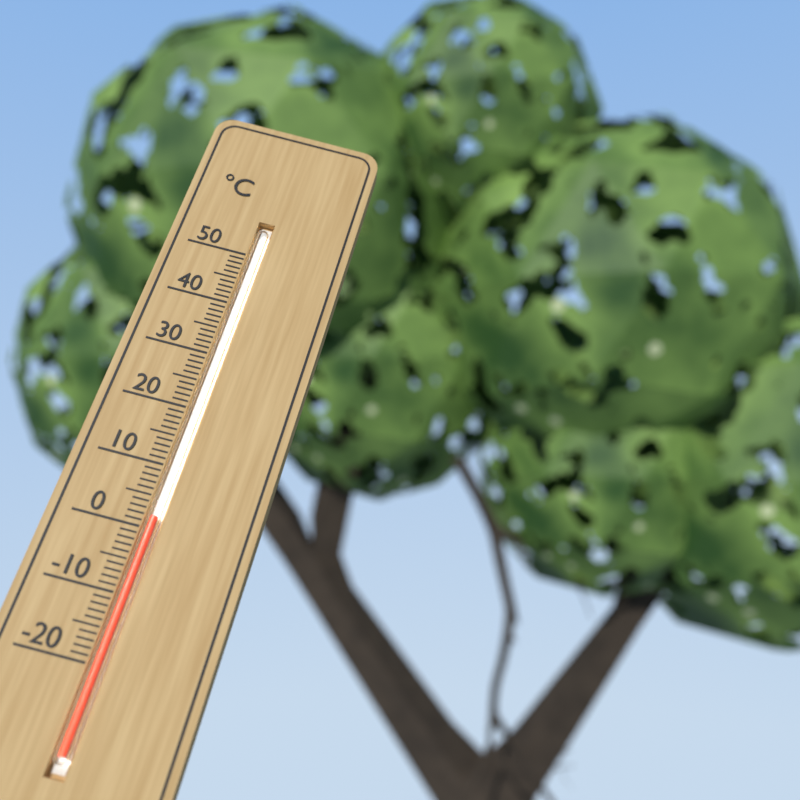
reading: 2 °C
